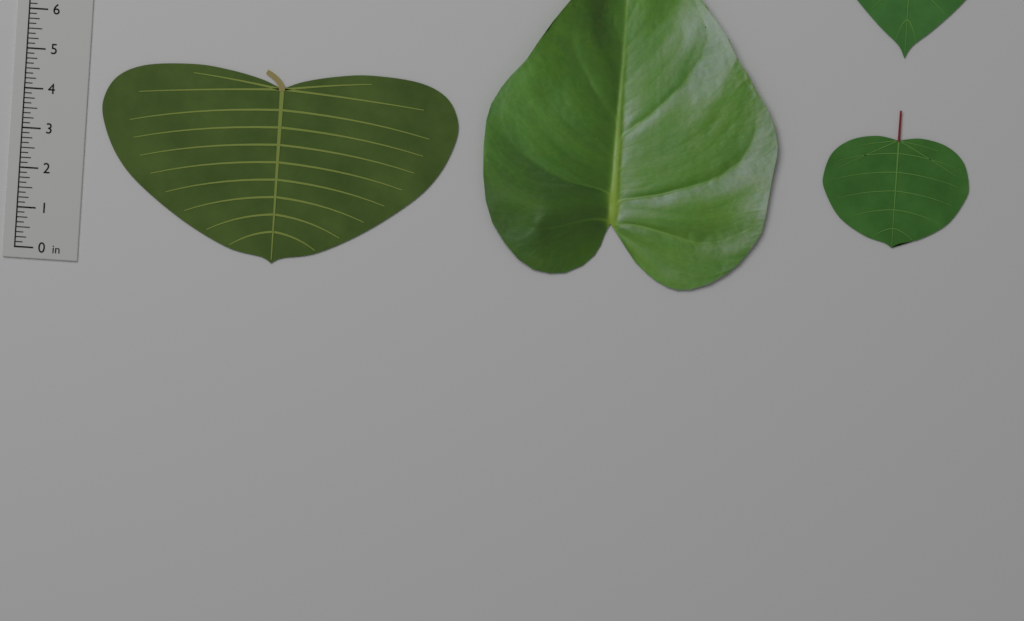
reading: 4.875 in
